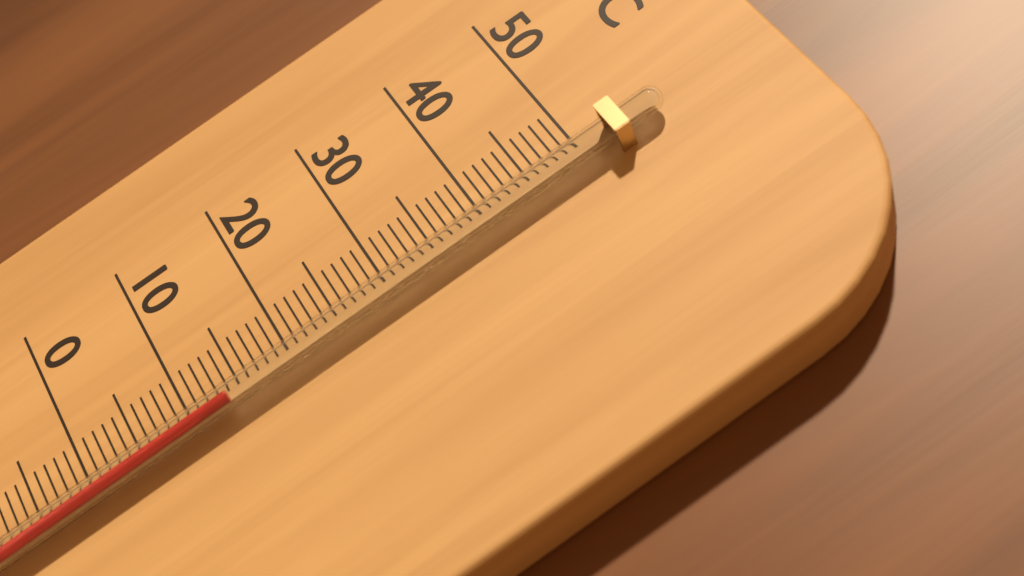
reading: 14 °C
